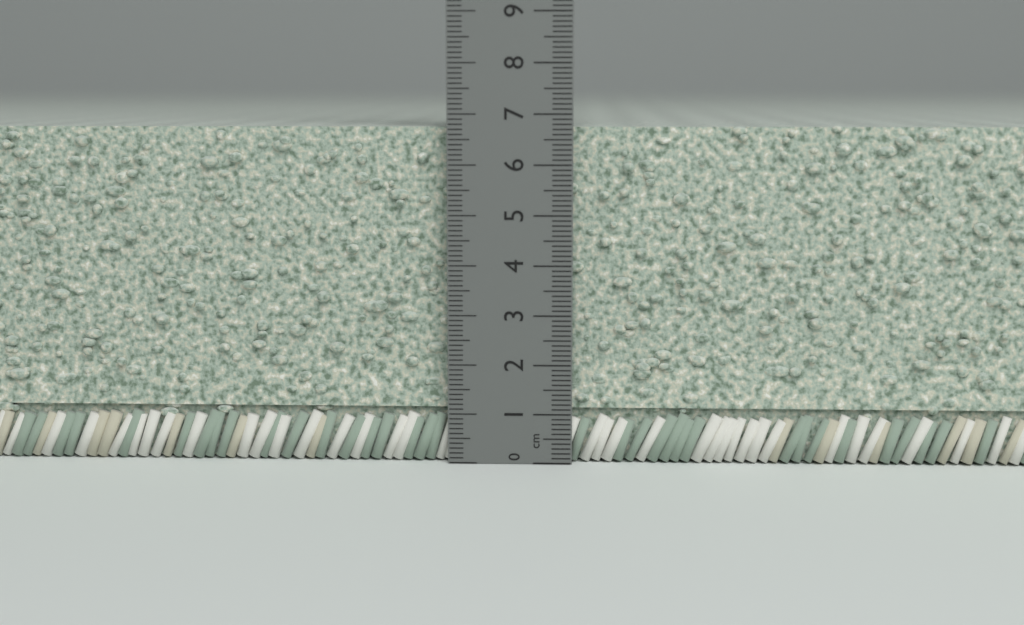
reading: 6.8 cm
